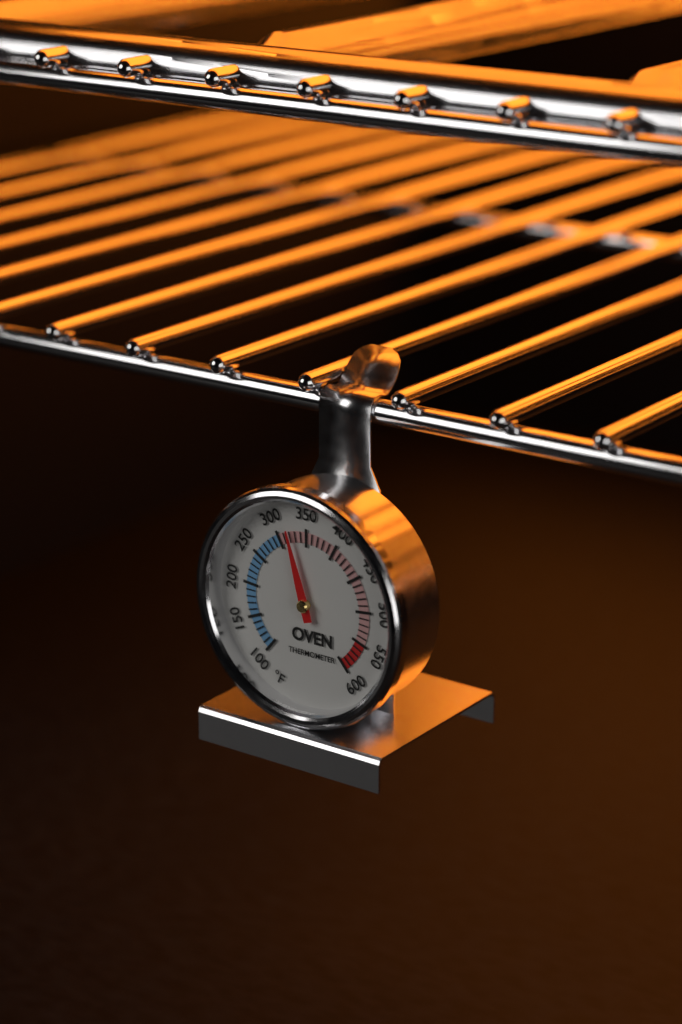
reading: 320 °F
